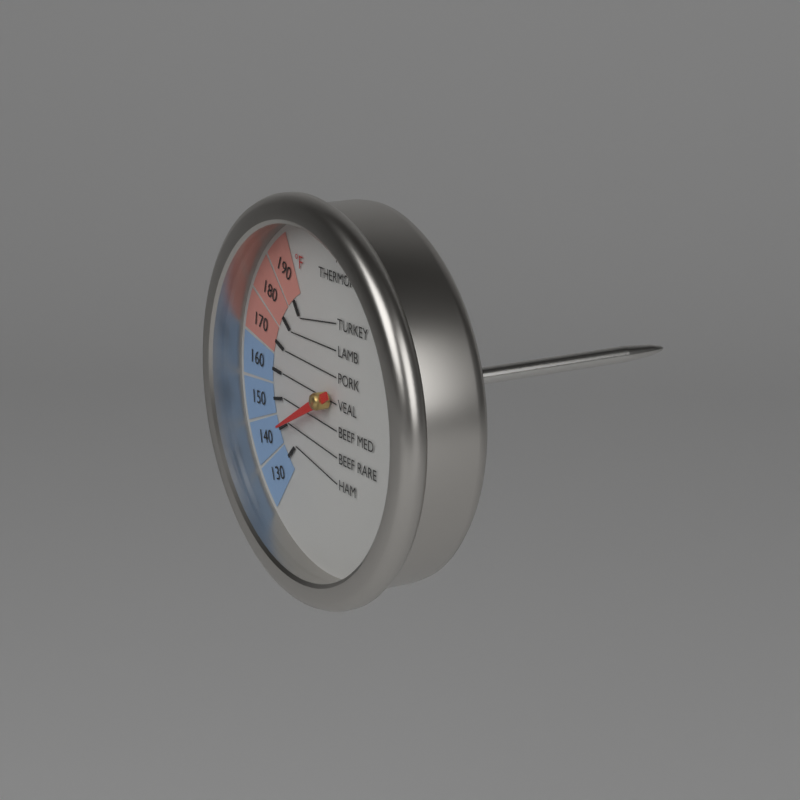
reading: 140 °F
